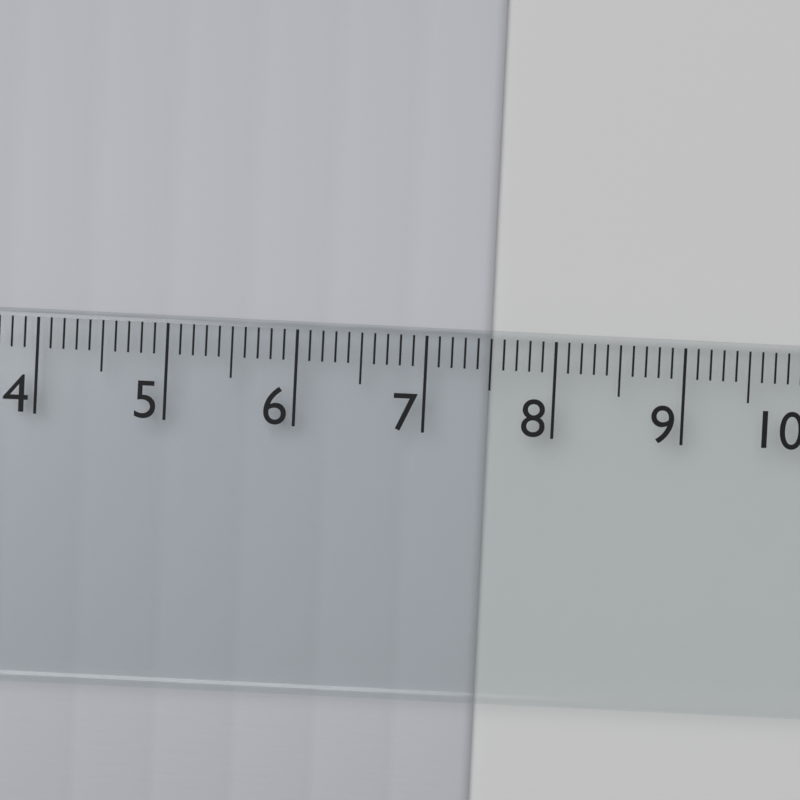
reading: 7.5 cm
